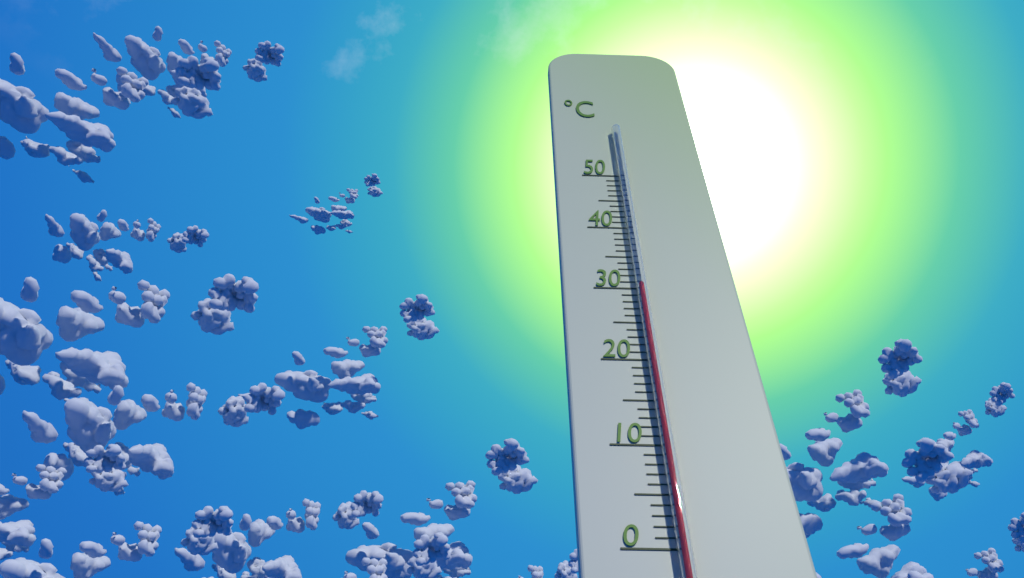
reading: 30 °C
